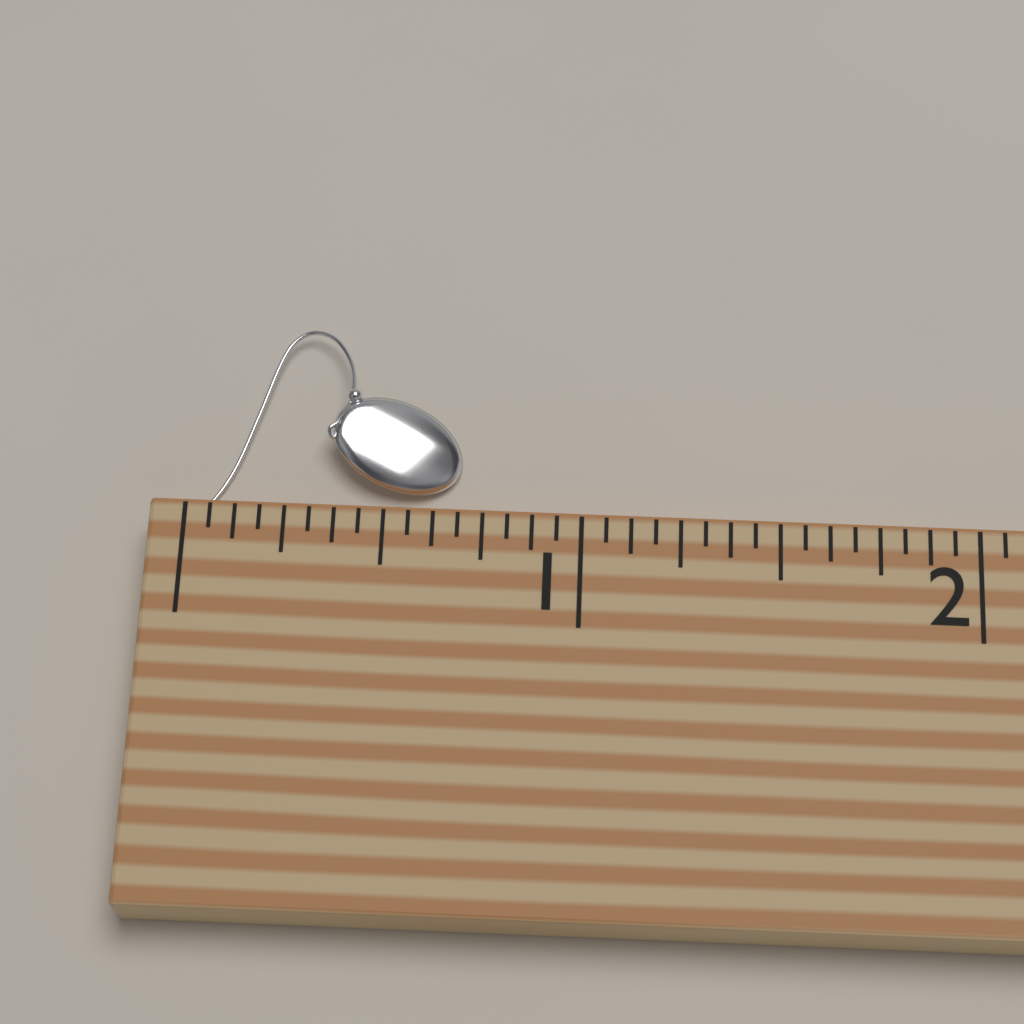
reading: 0.6875 (no unit)
